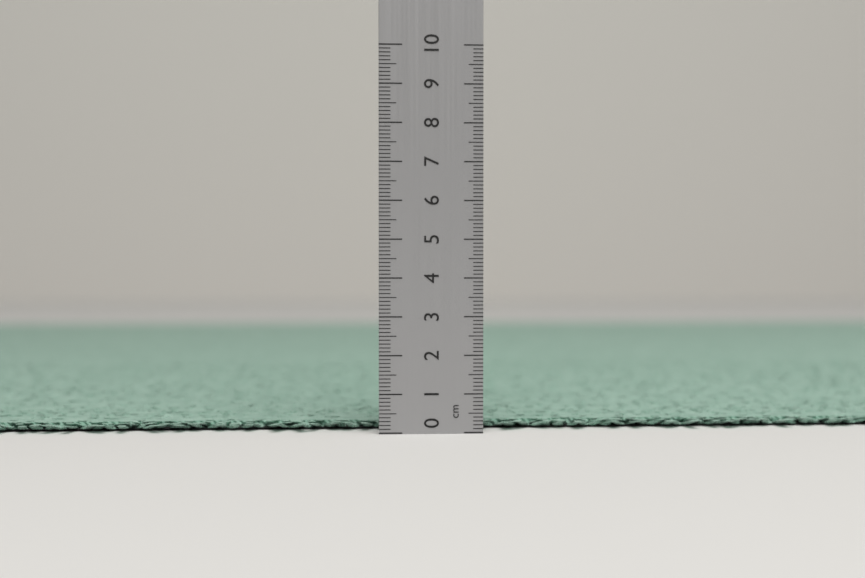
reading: 0.2 cm
